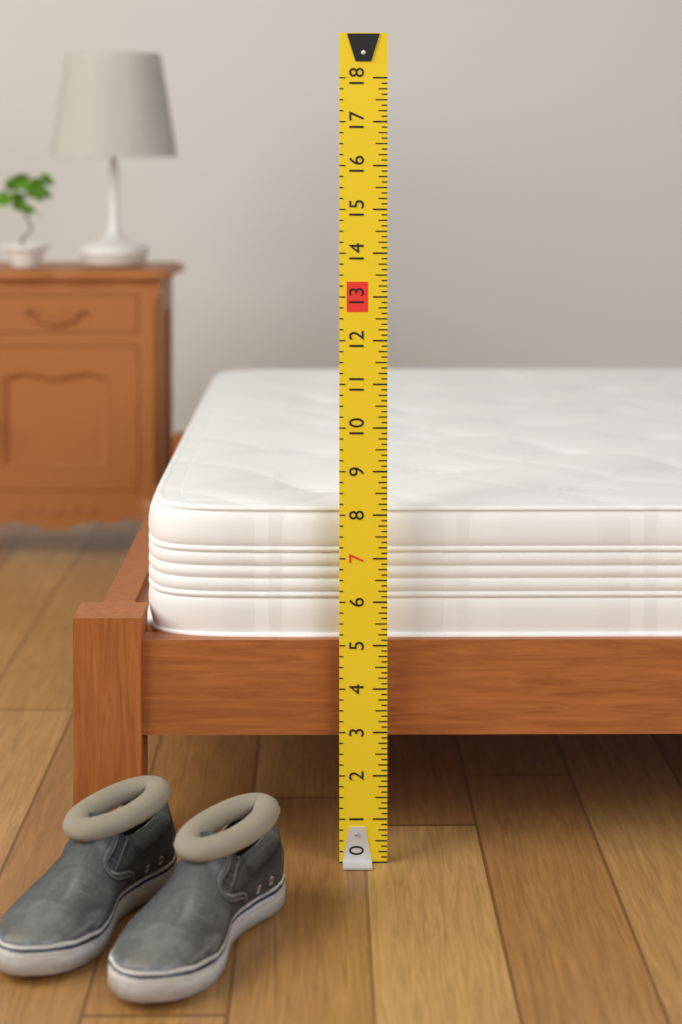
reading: 8.125 (no unit)
